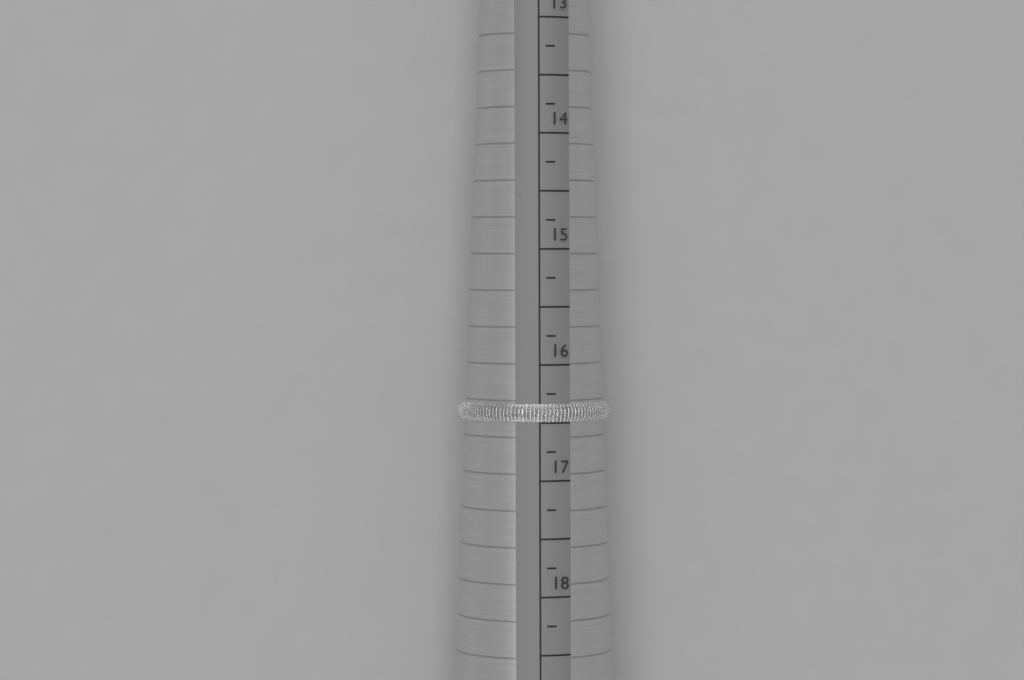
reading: 16.50 mm
